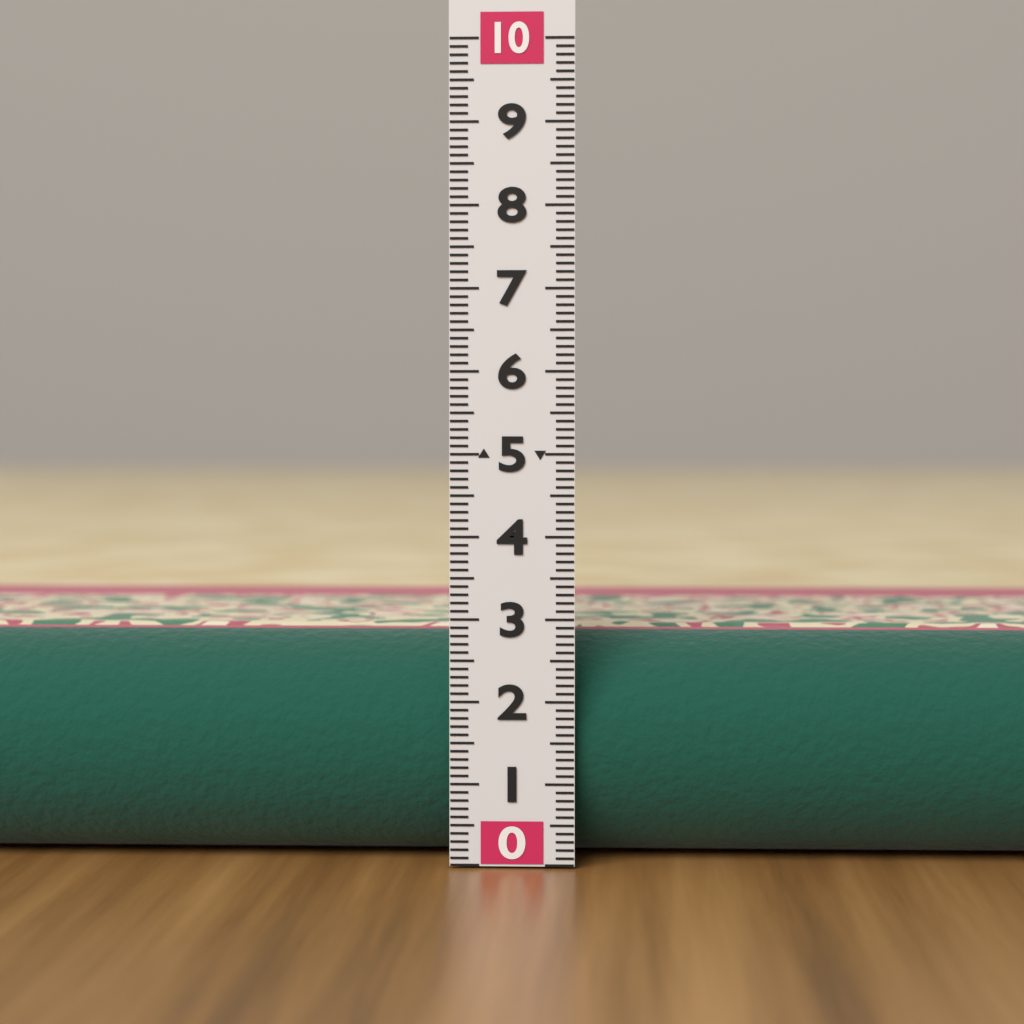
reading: 2.8 (no unit)
